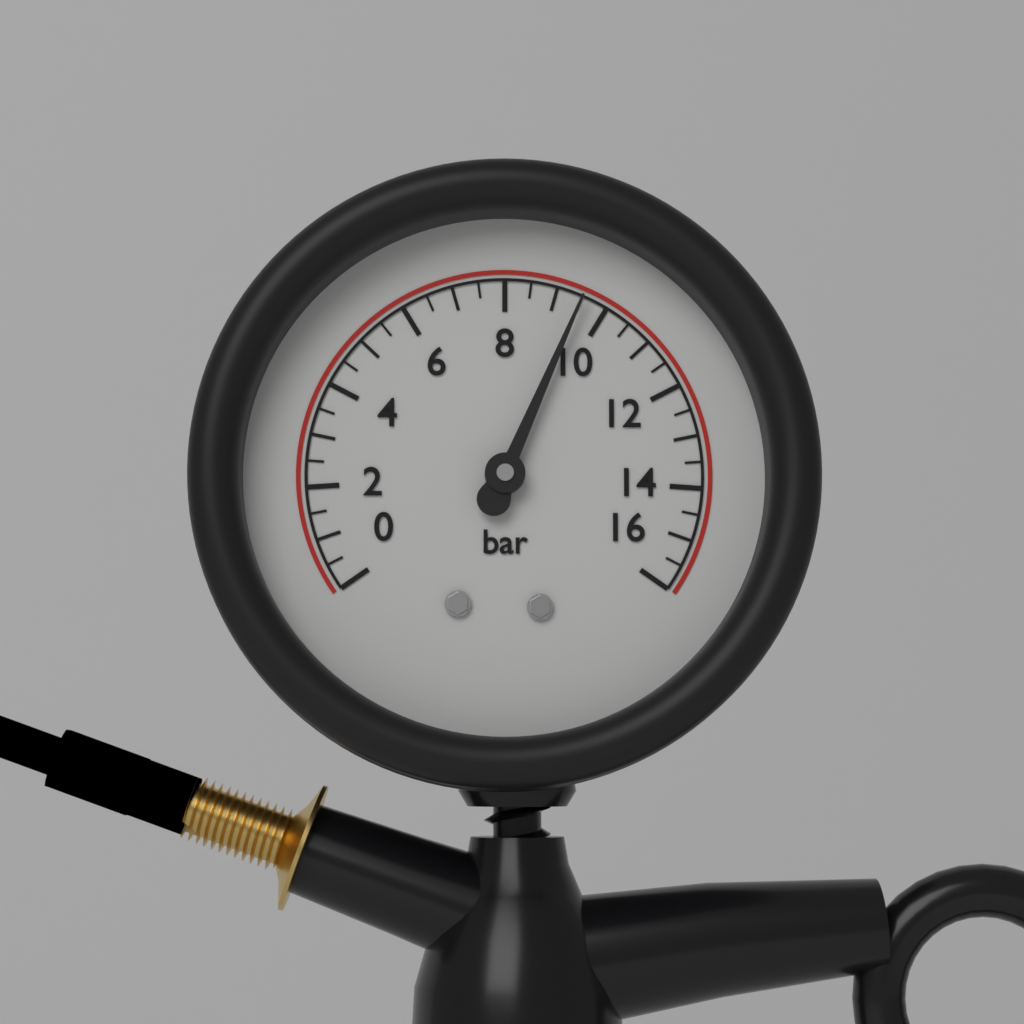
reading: 9.5 bar
